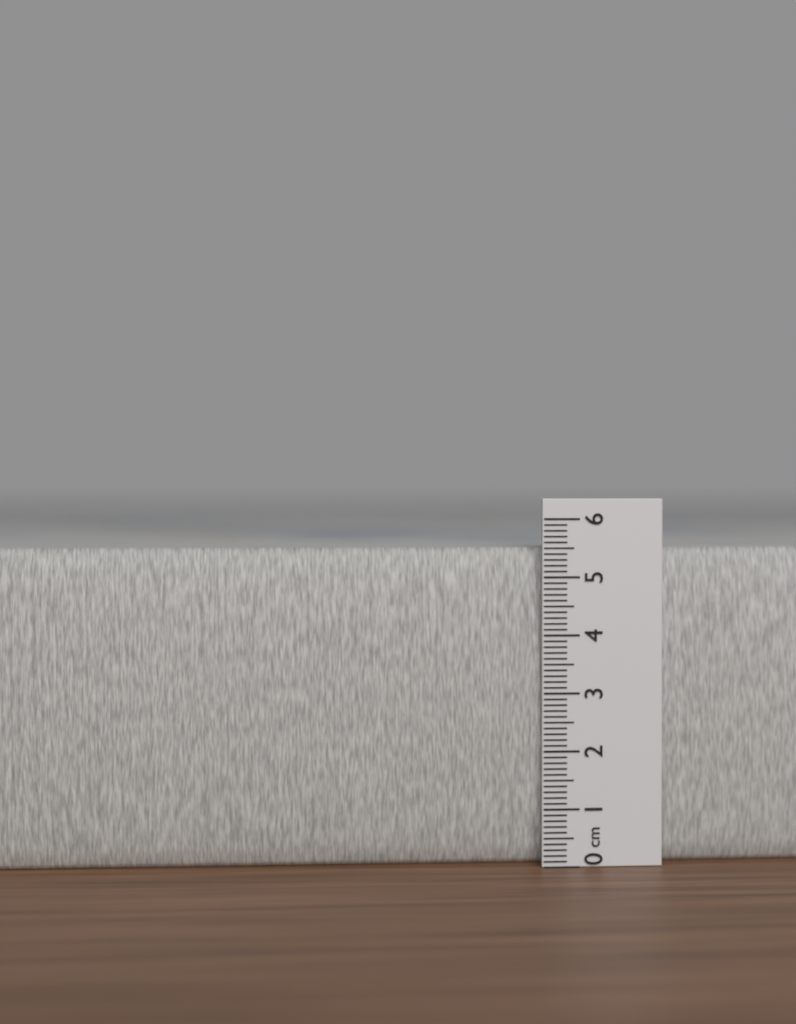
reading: 5.5 cm
